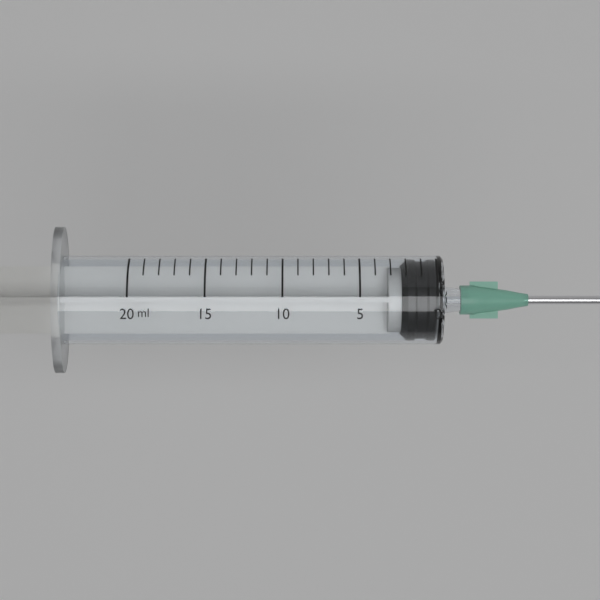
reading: 0 ml
